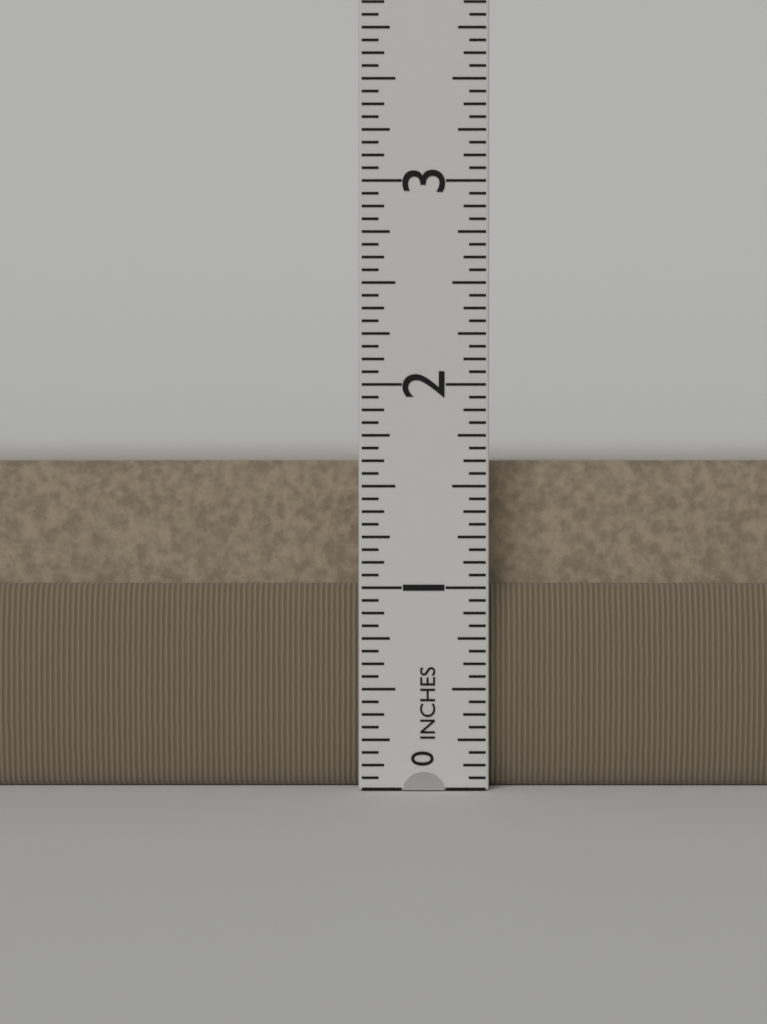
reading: 1.6250 in
